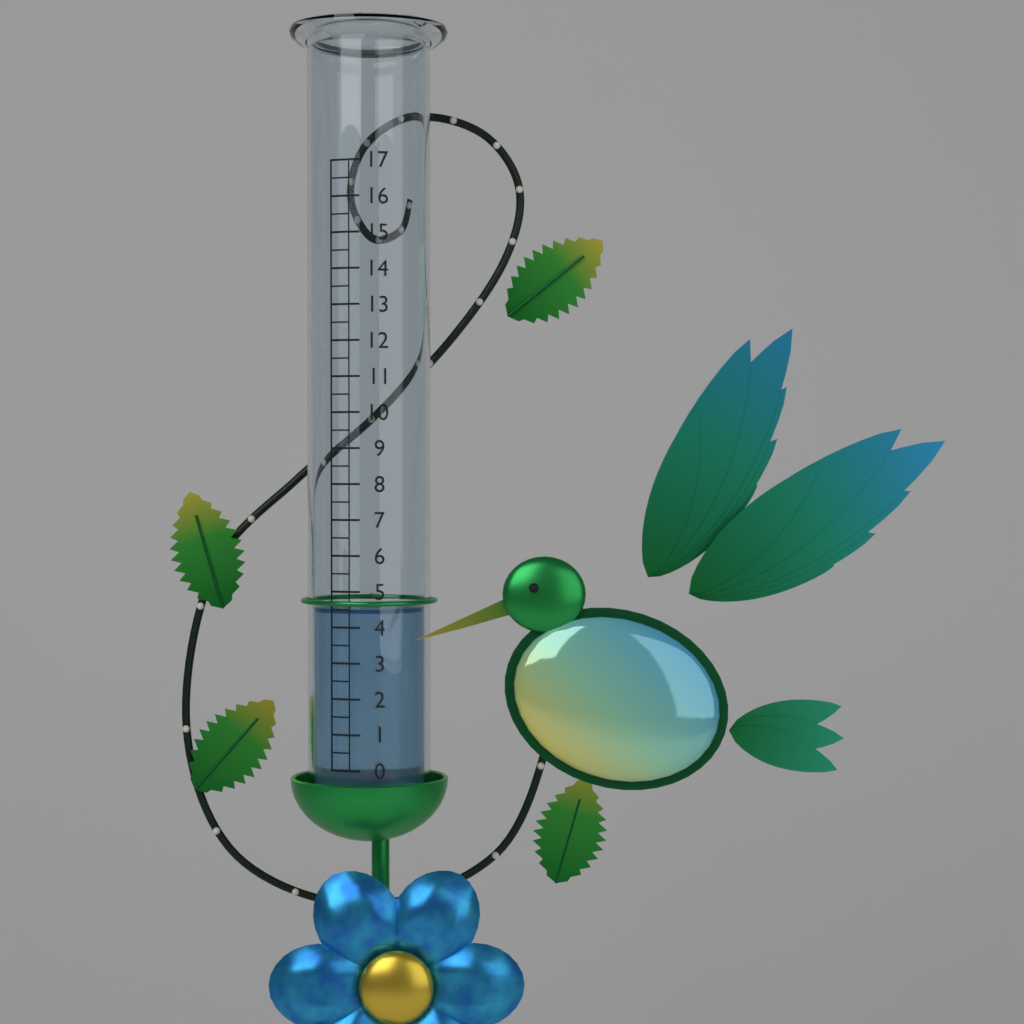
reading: 4.5 (no unit)
